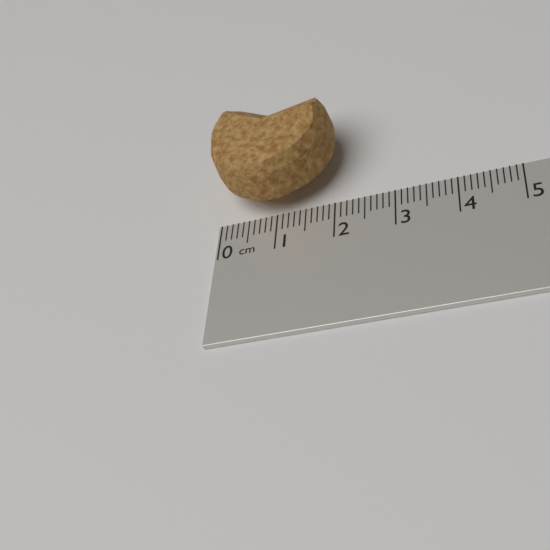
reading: 2.1 cm
